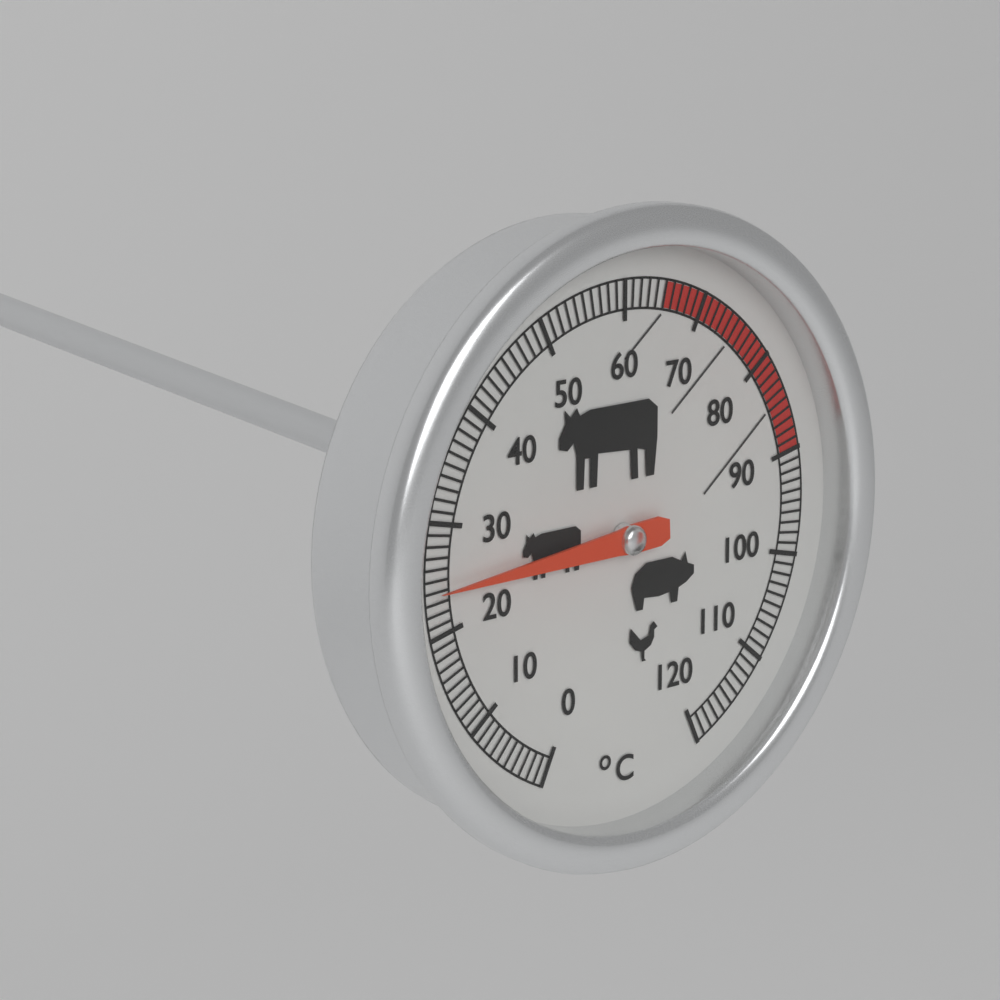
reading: 24 °C
